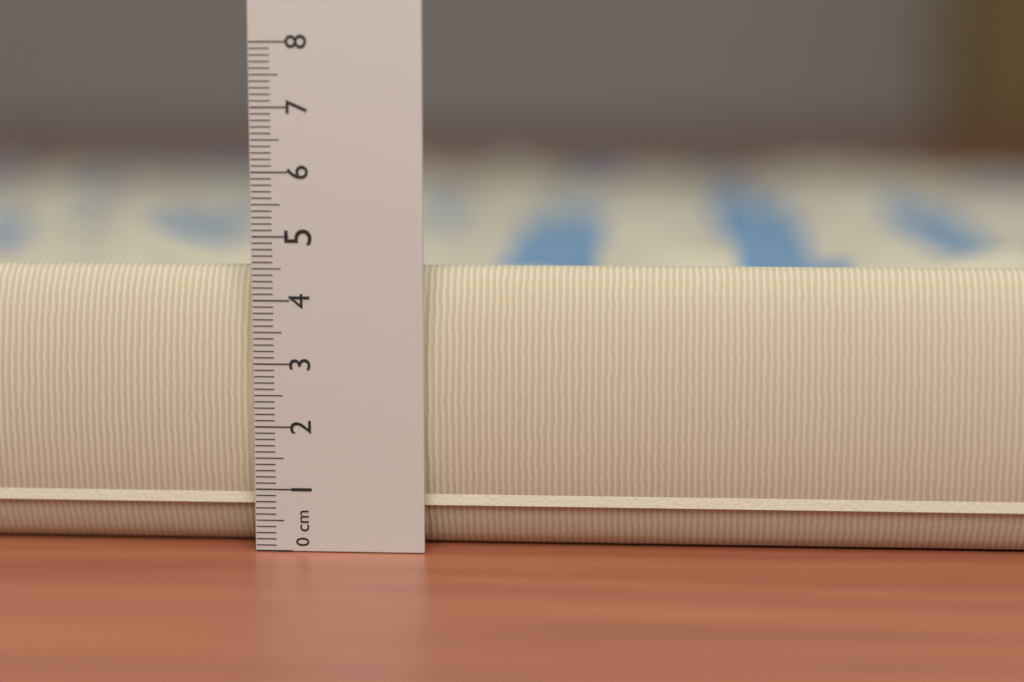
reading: 4.5 cm
